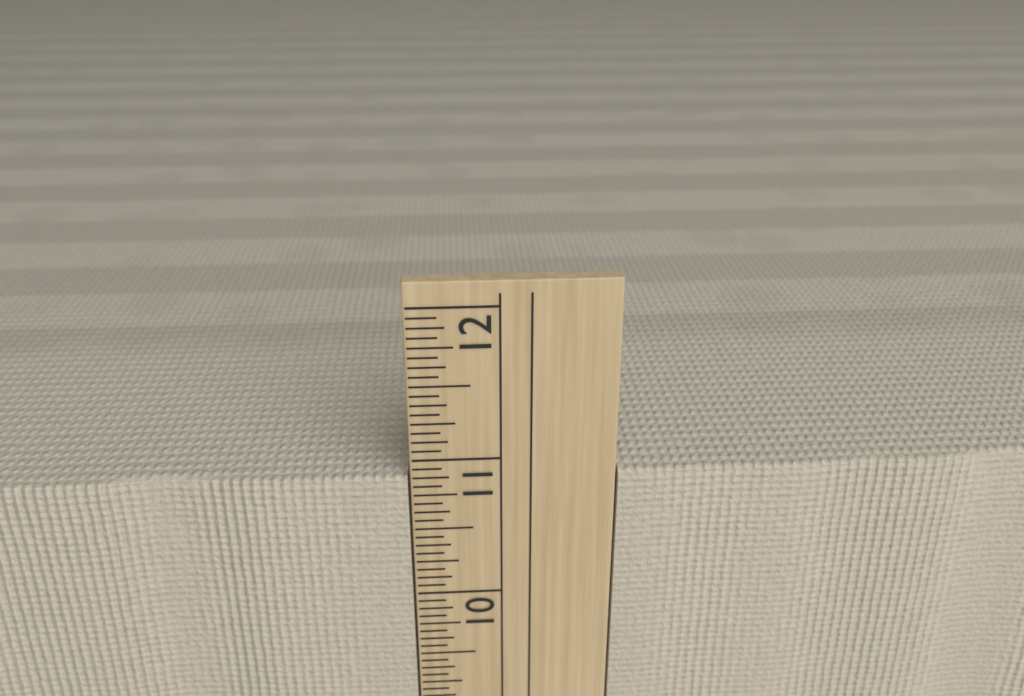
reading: 10.8750 in
